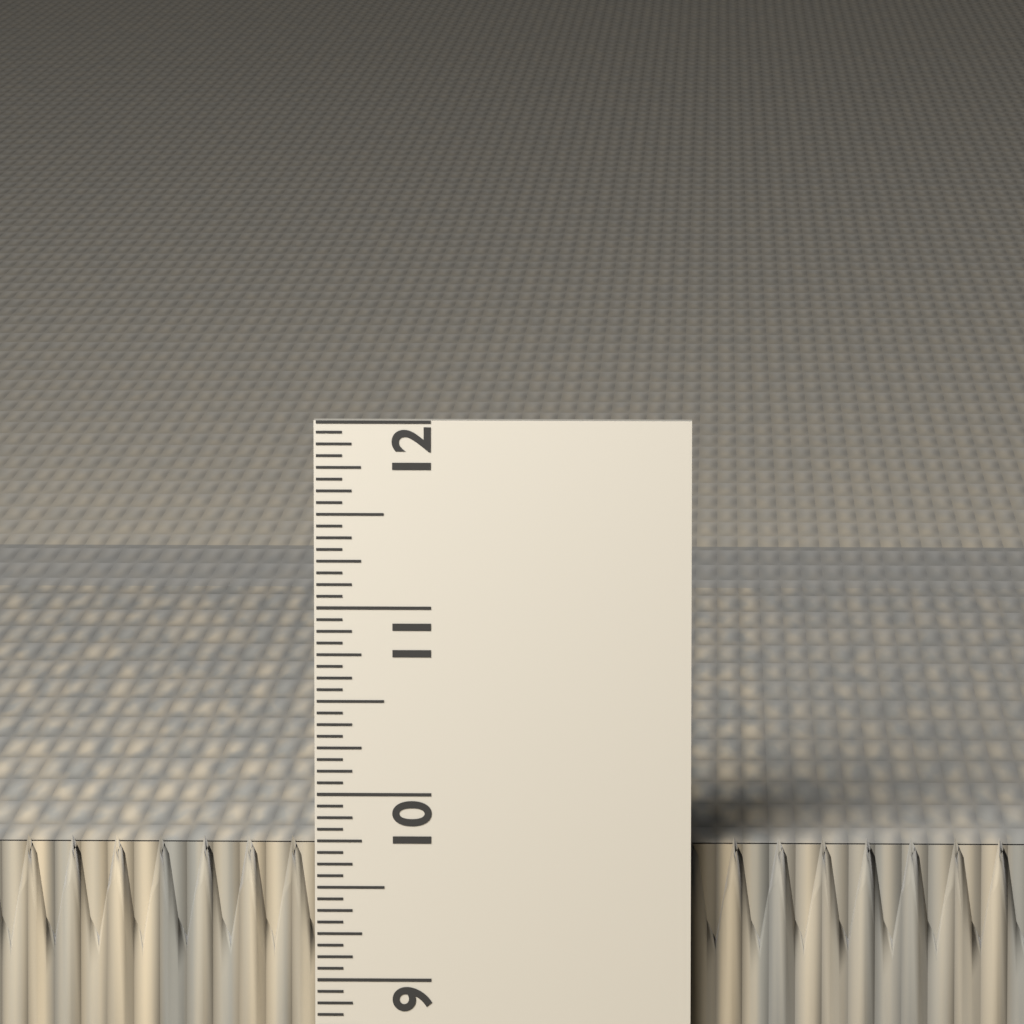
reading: 9.7500 in
